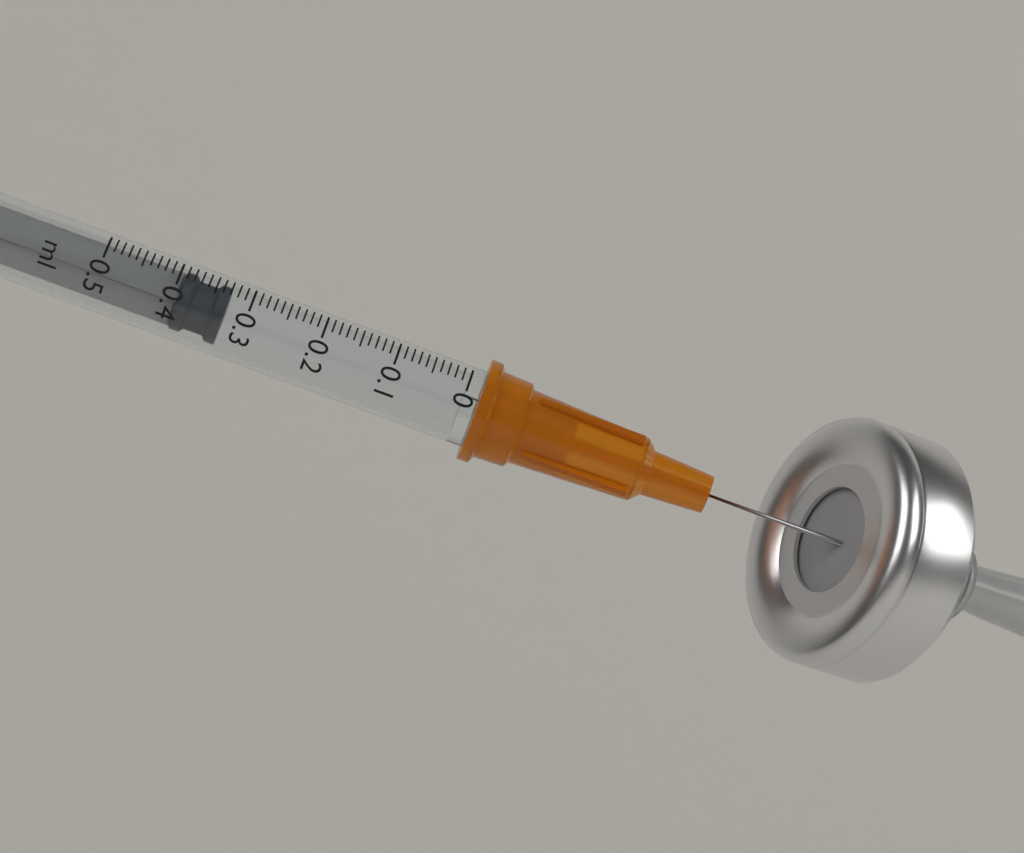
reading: 0.33 ml
